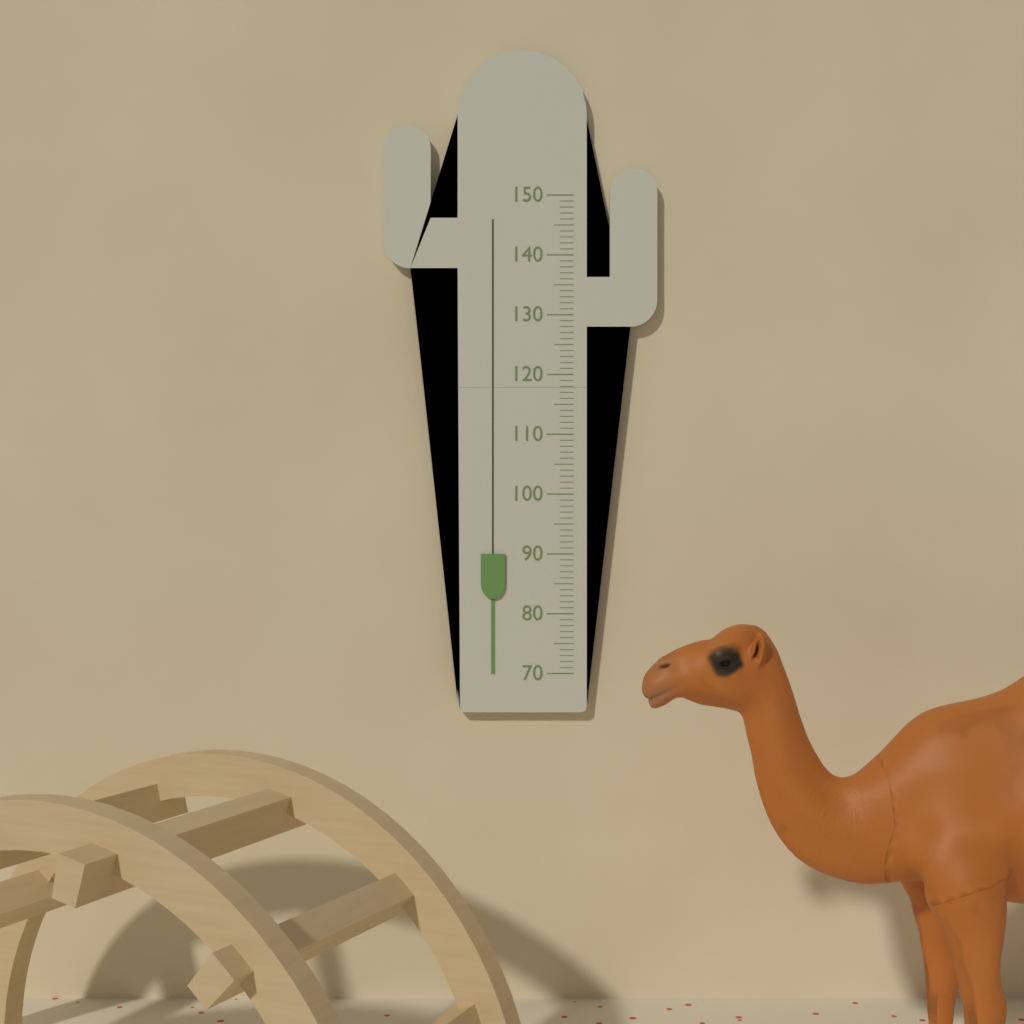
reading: 90 (no unit)
